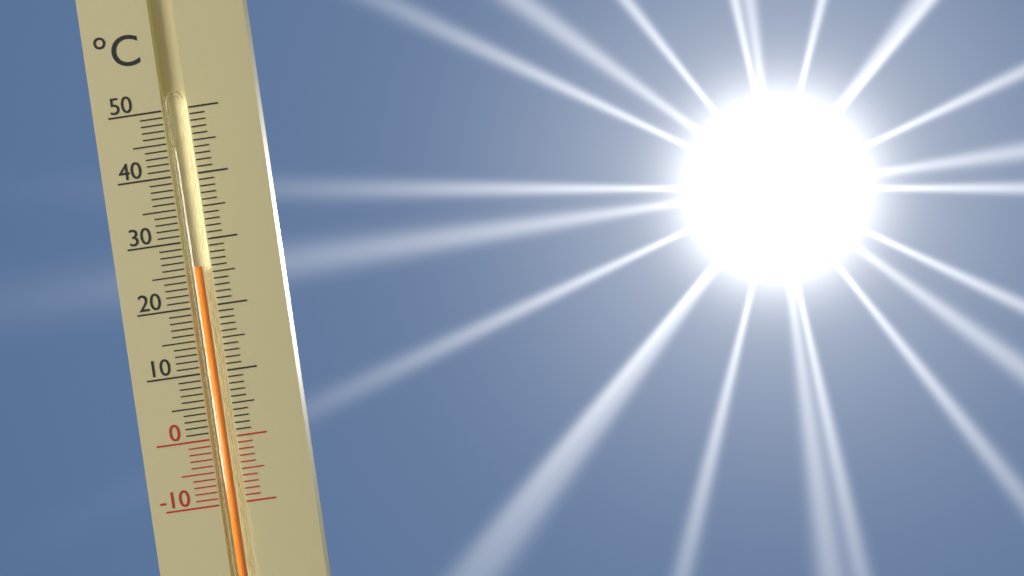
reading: 26 °C
